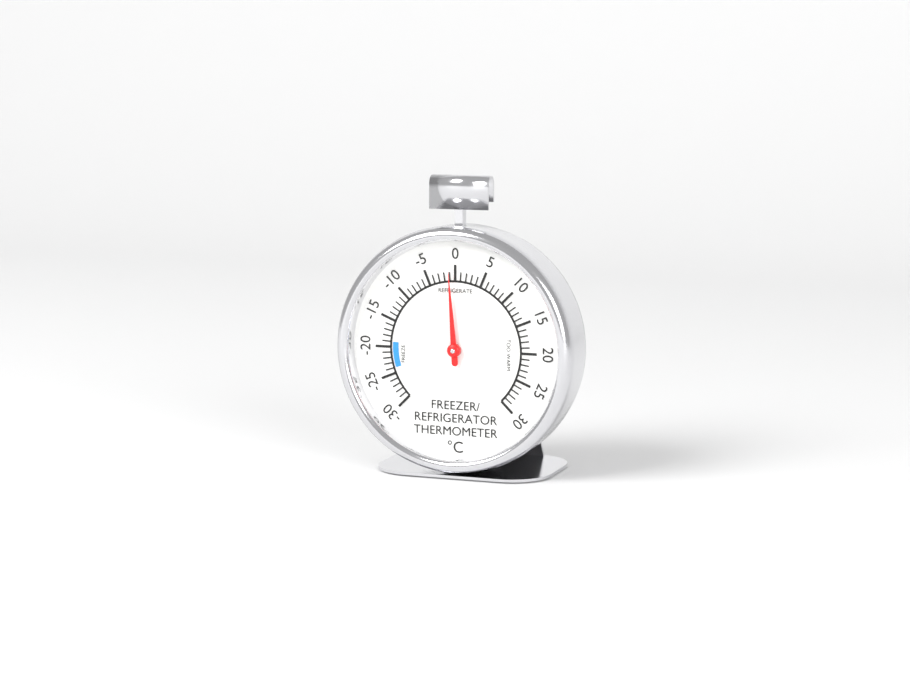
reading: -1 °C
